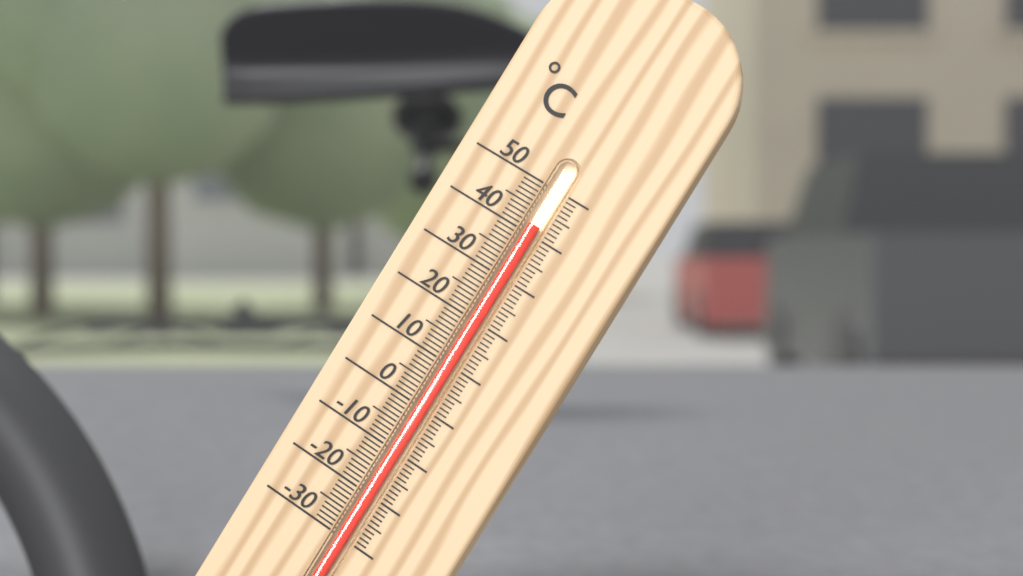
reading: 42 °C
